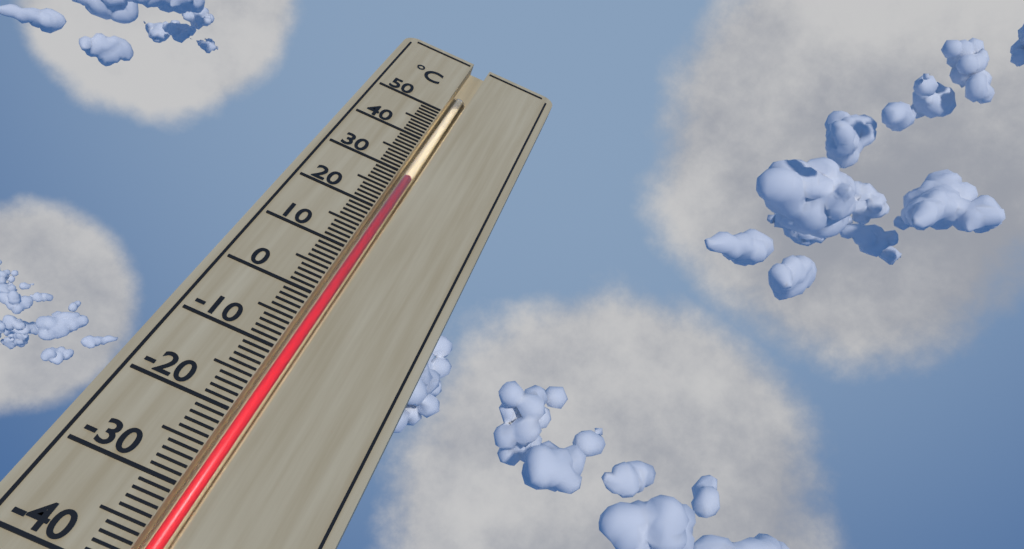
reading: 30 °C
